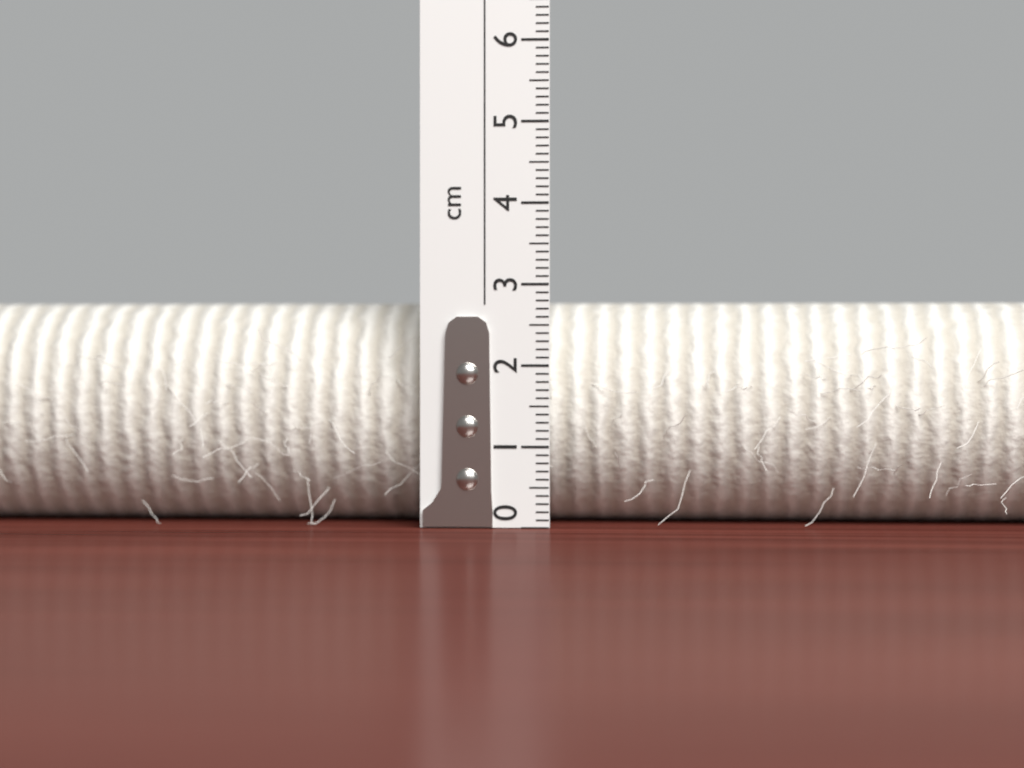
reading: 2.8 cm
